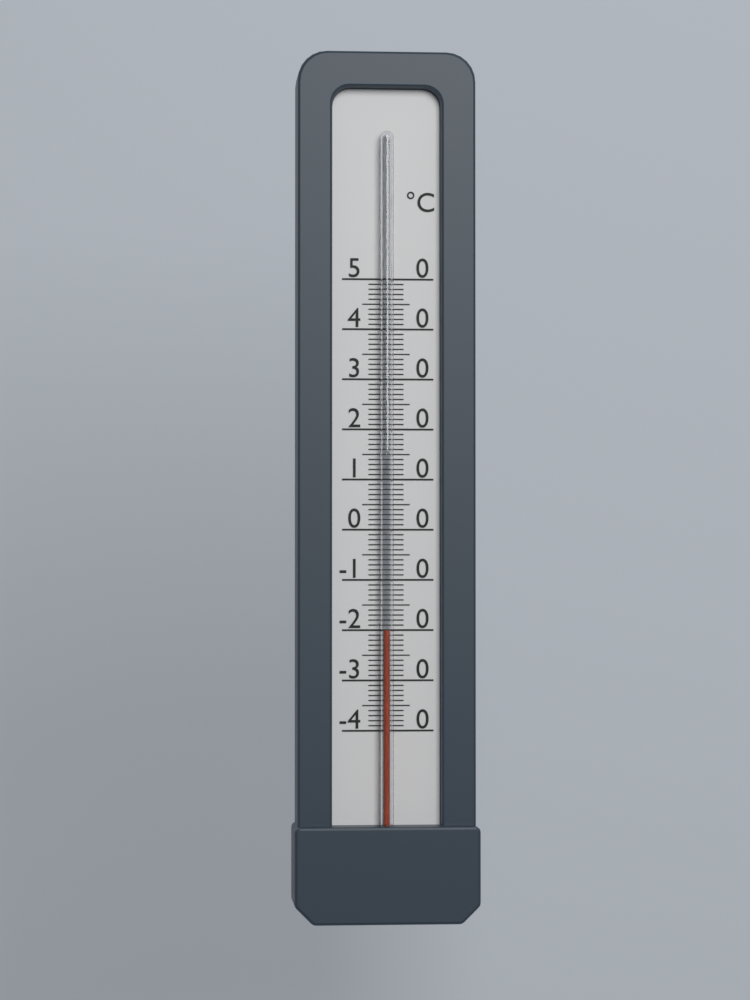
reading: -20 °C
